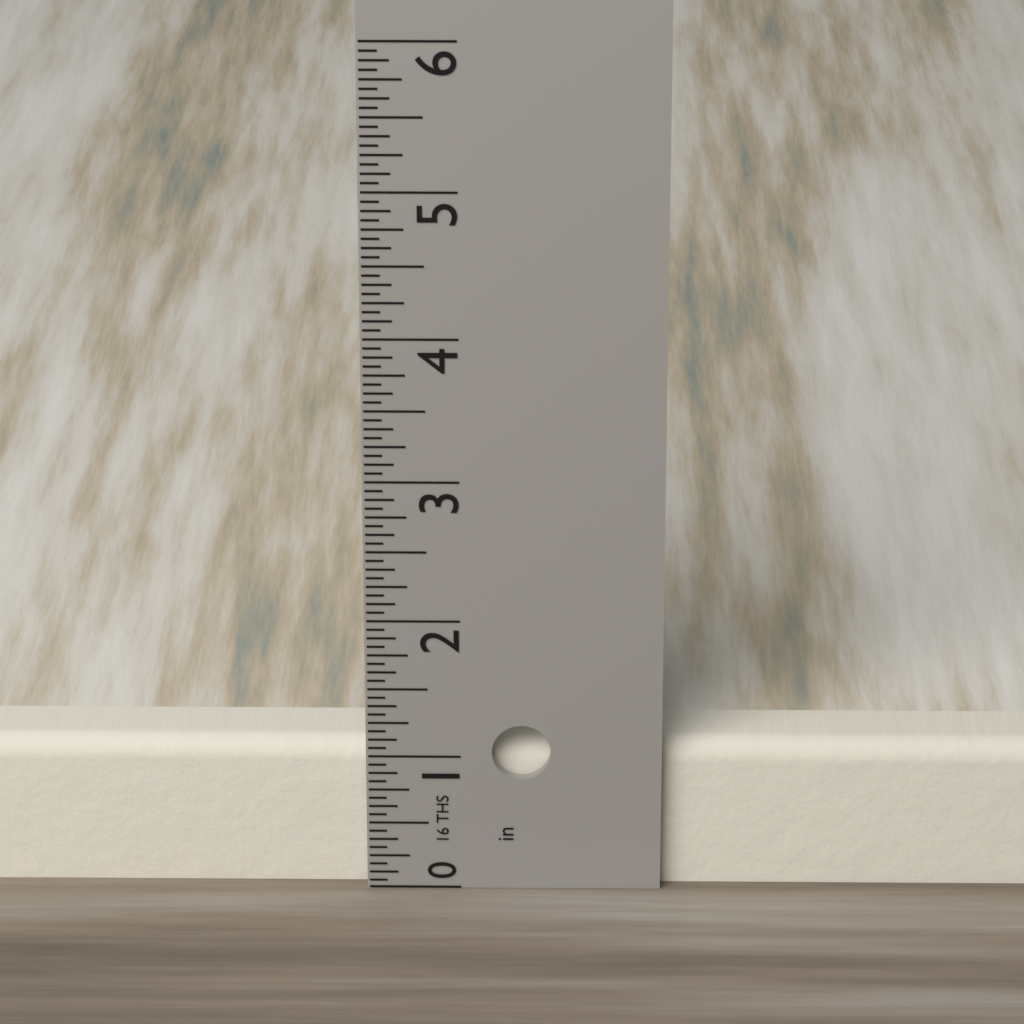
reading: 1.0625 in
